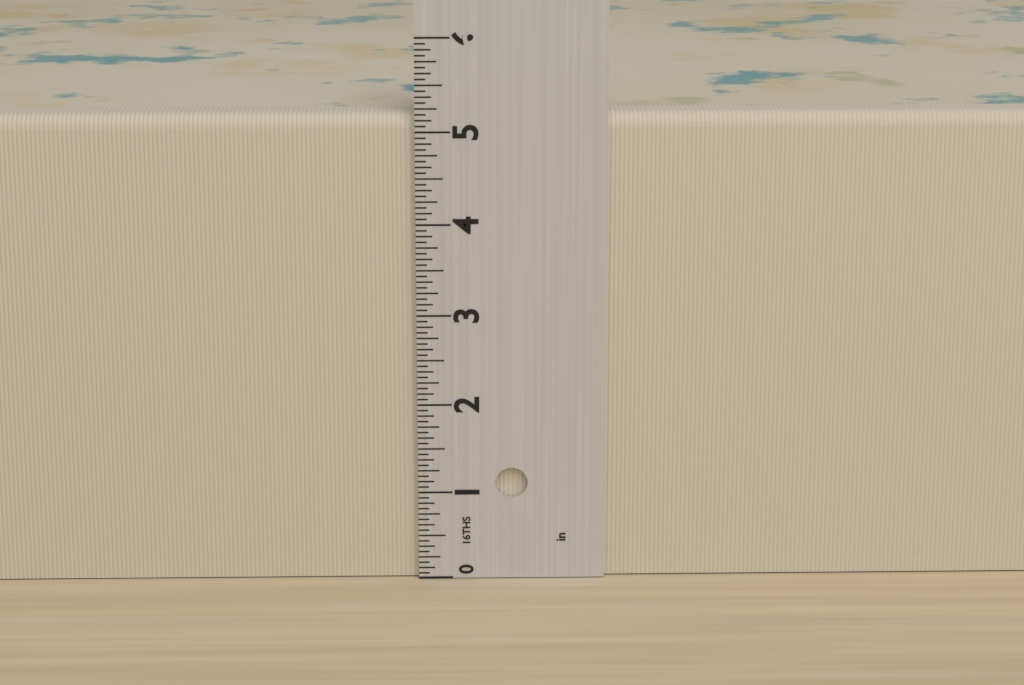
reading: 5.1875 in
